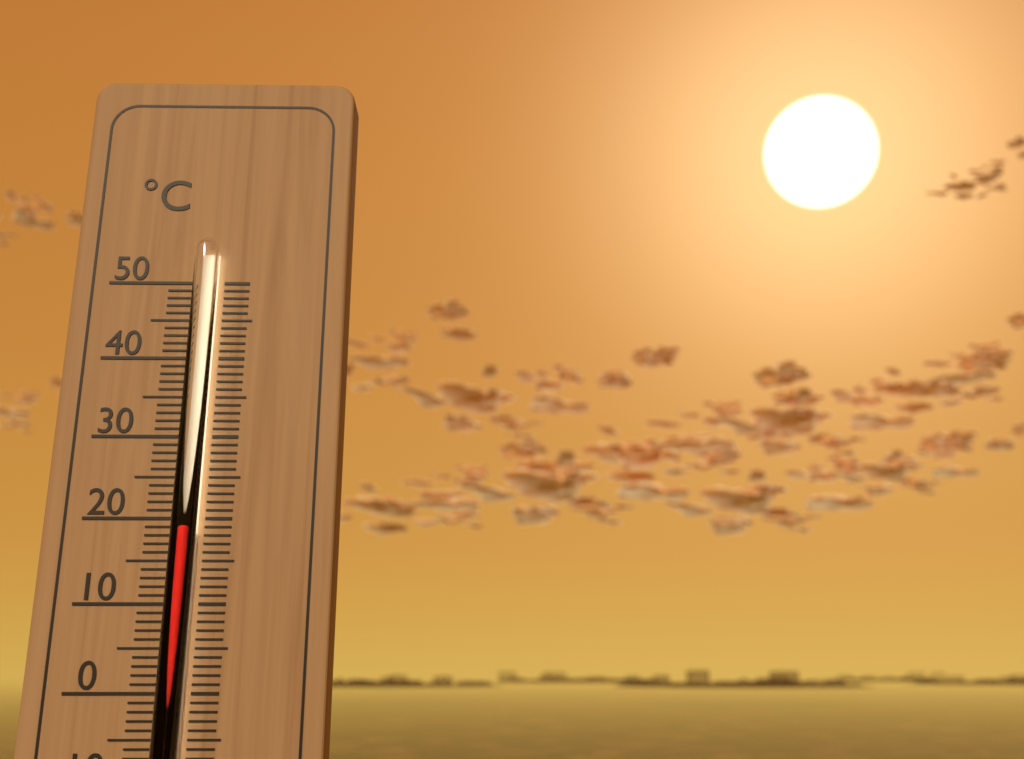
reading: 19 °C
